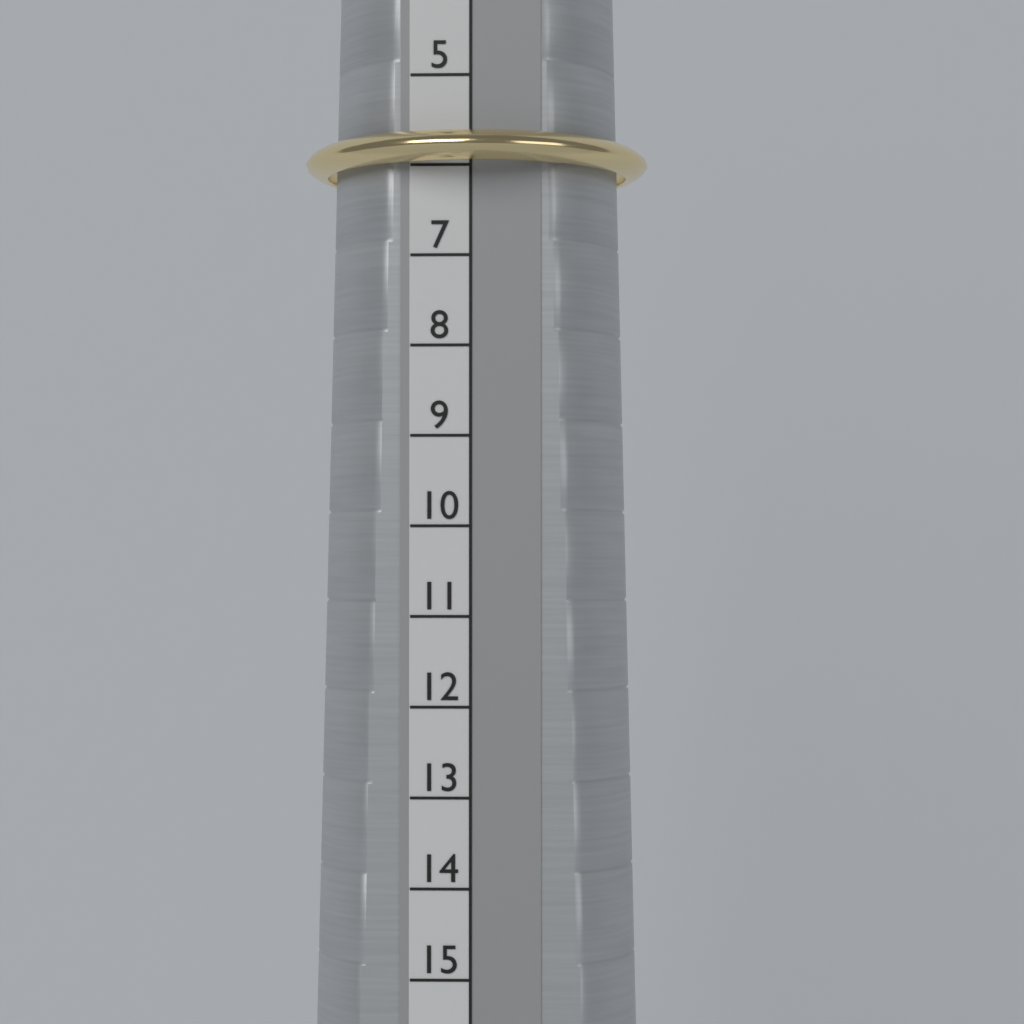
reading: 6 (no unit)
